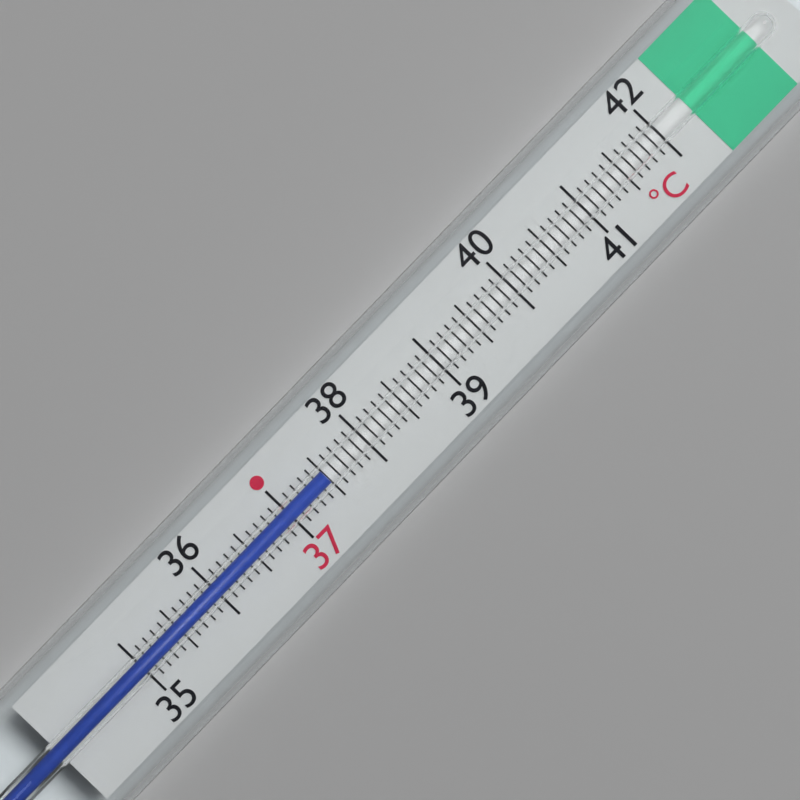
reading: 37.5 °C
